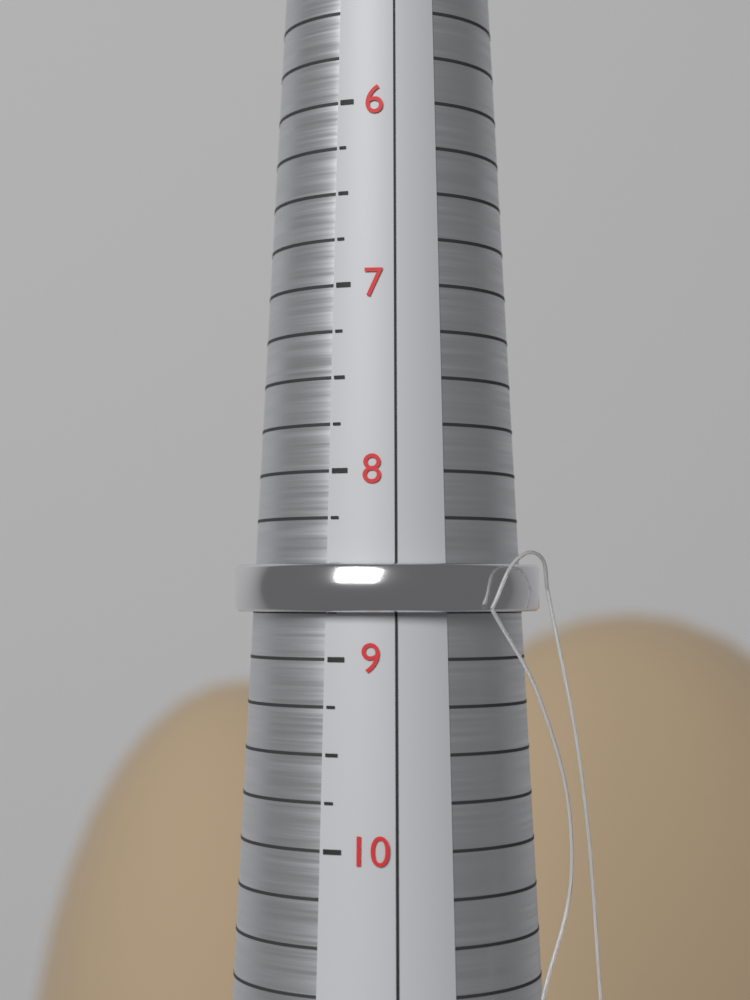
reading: 8.75 (no unit)
